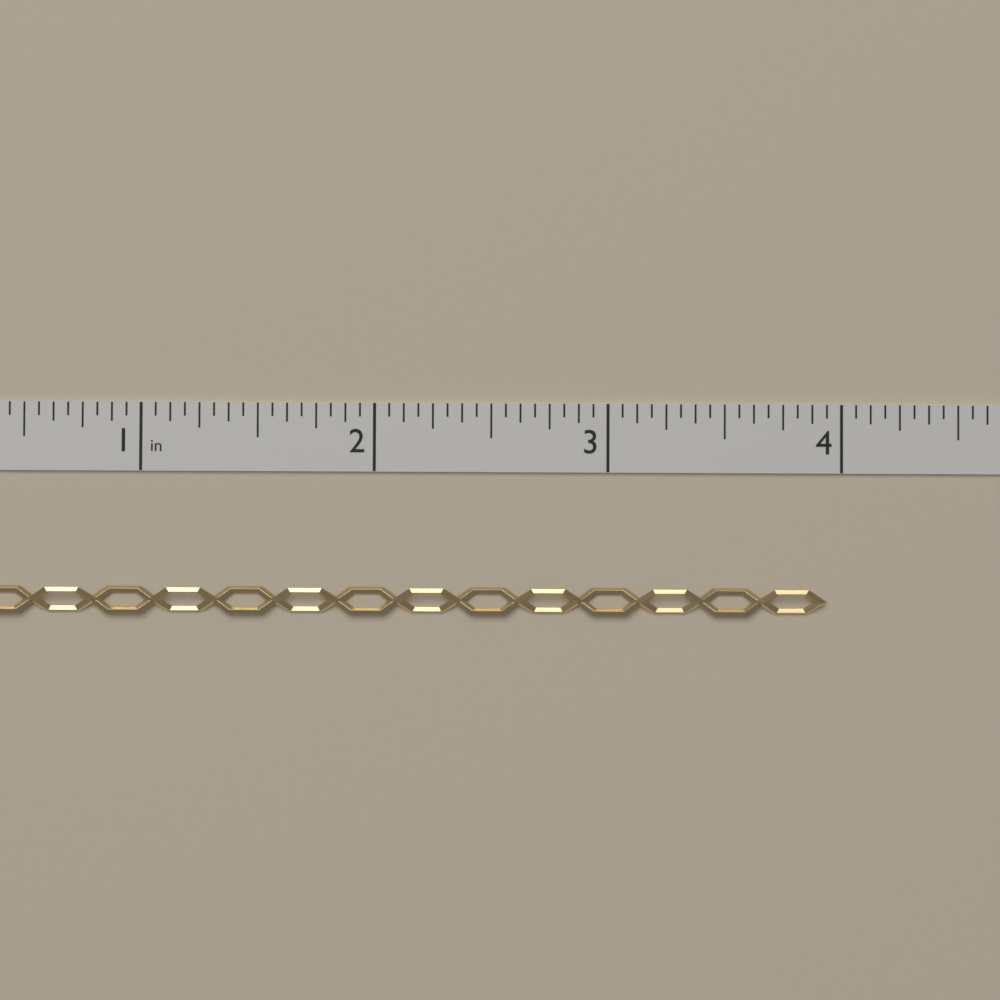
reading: 3.9375 in
